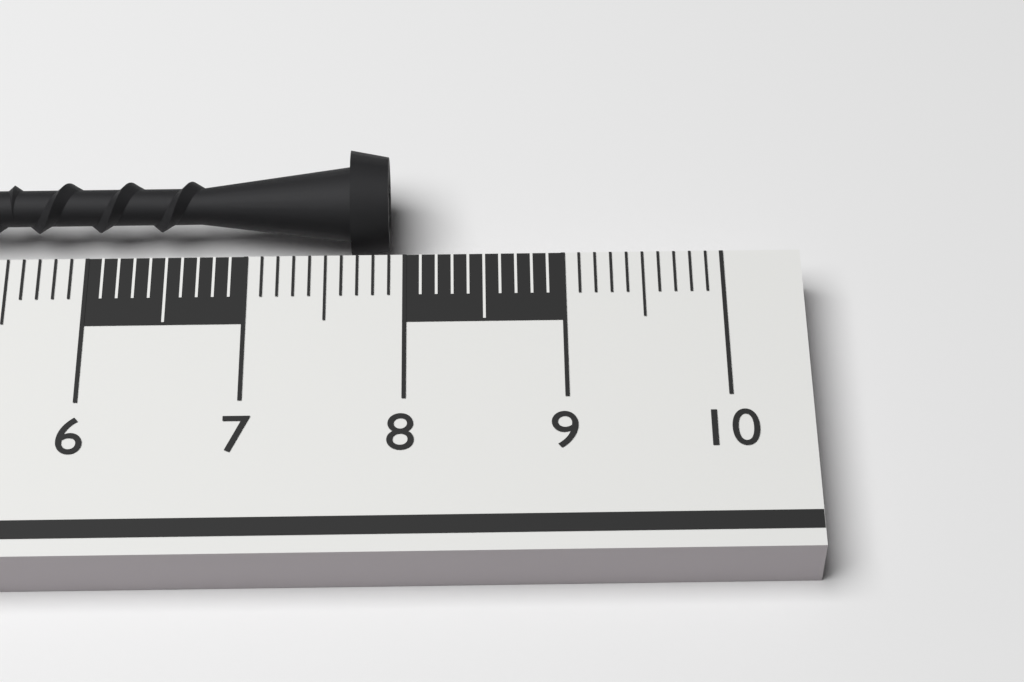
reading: 7.9 cm
